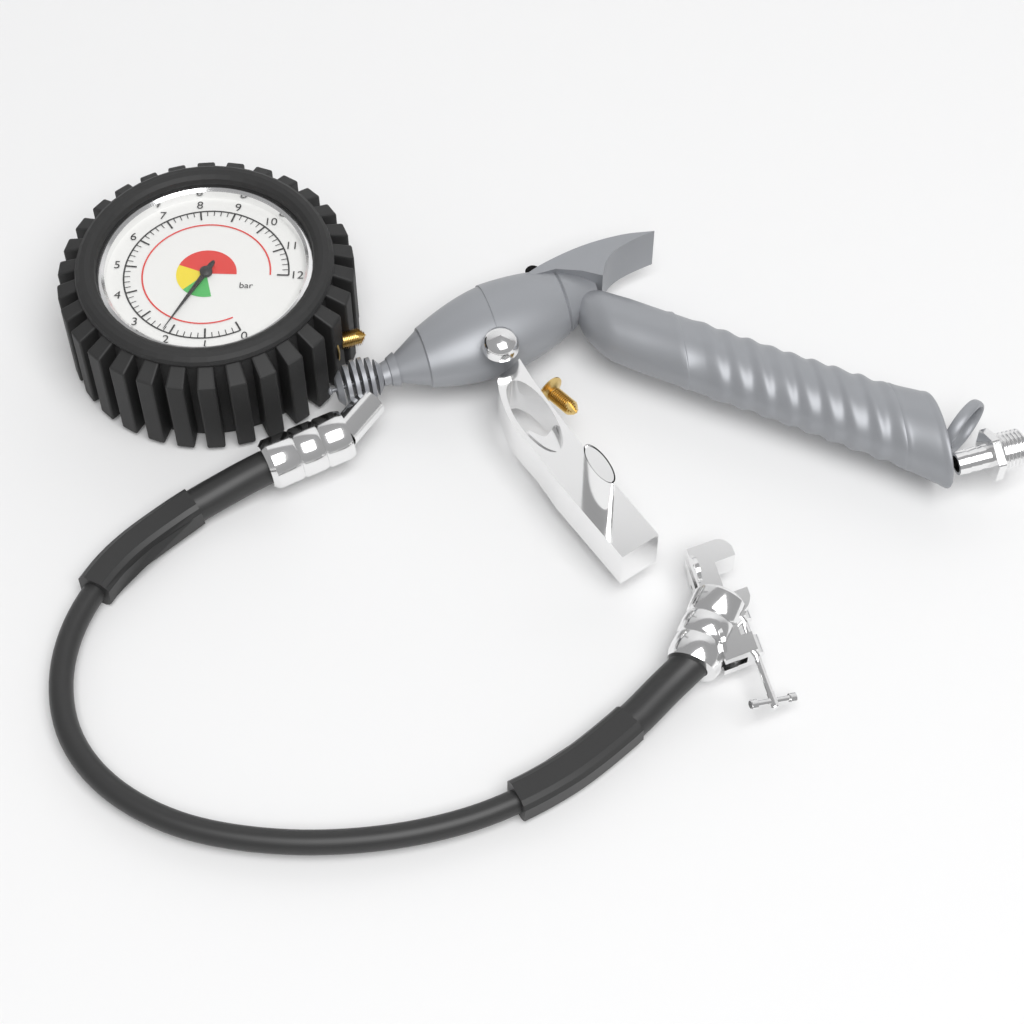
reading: 2.2 bar
